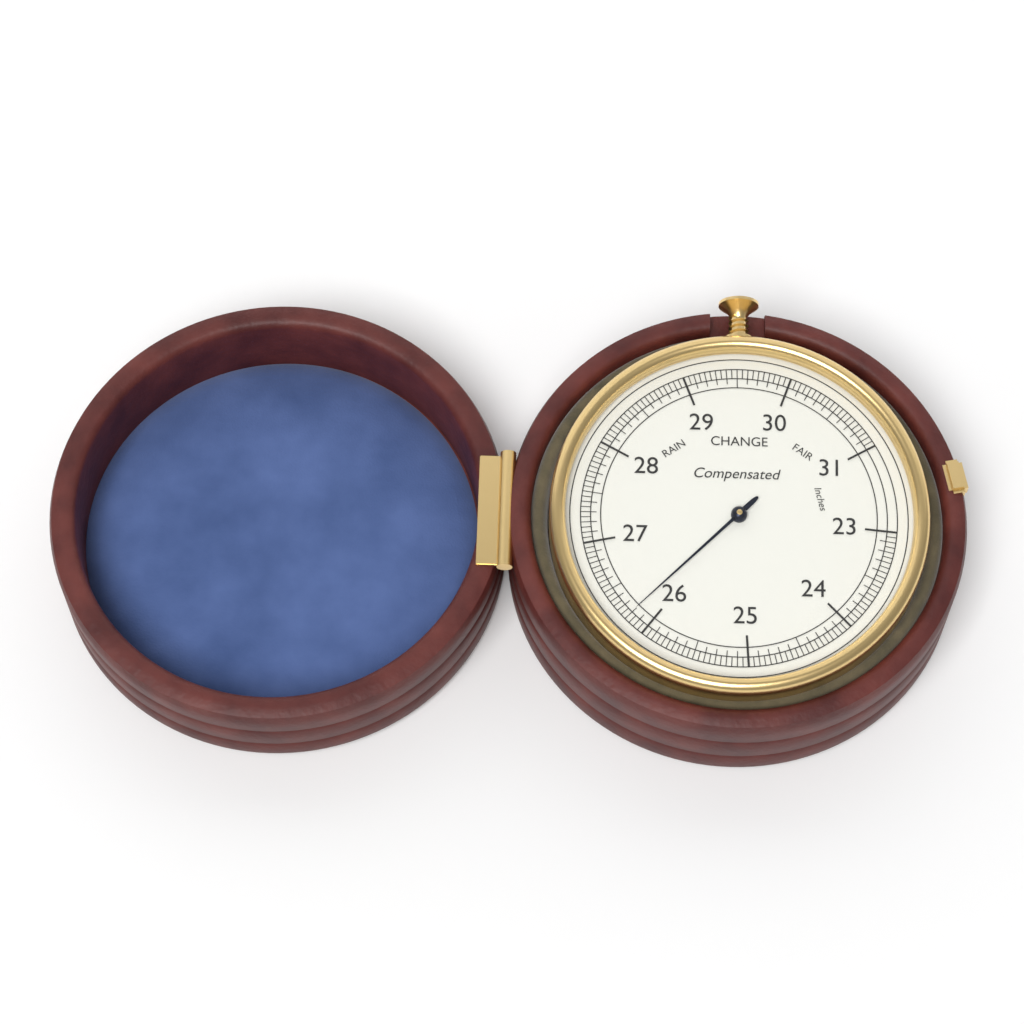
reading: 26.20 inches
